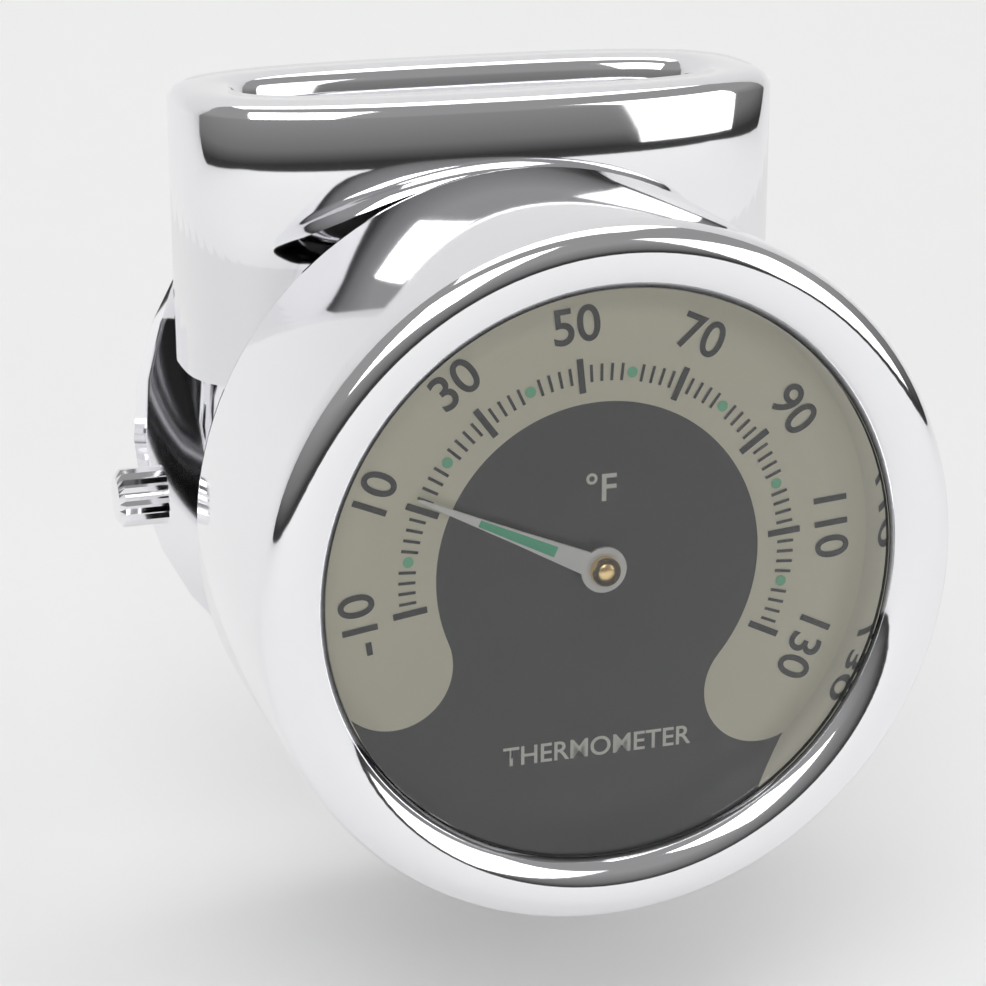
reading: 12 °F
